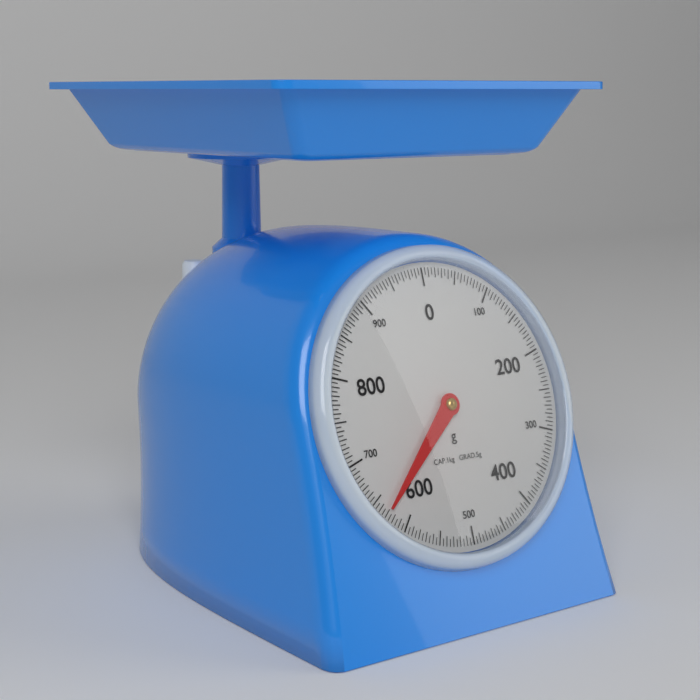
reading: 630 g
